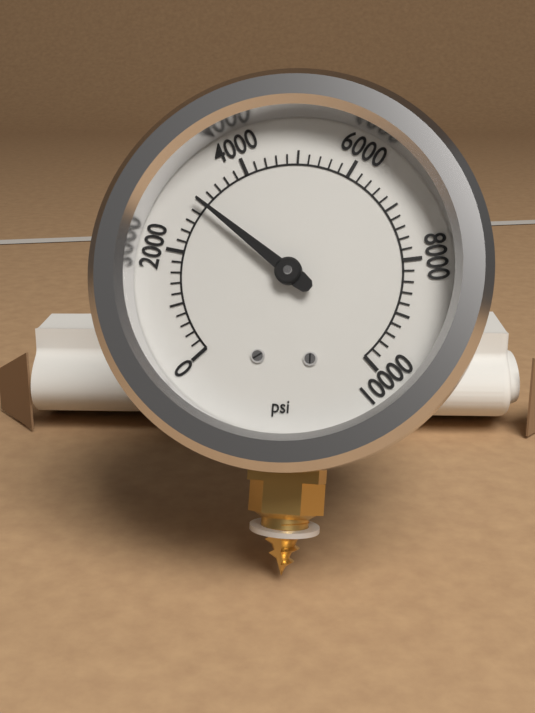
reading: 3000 psi
